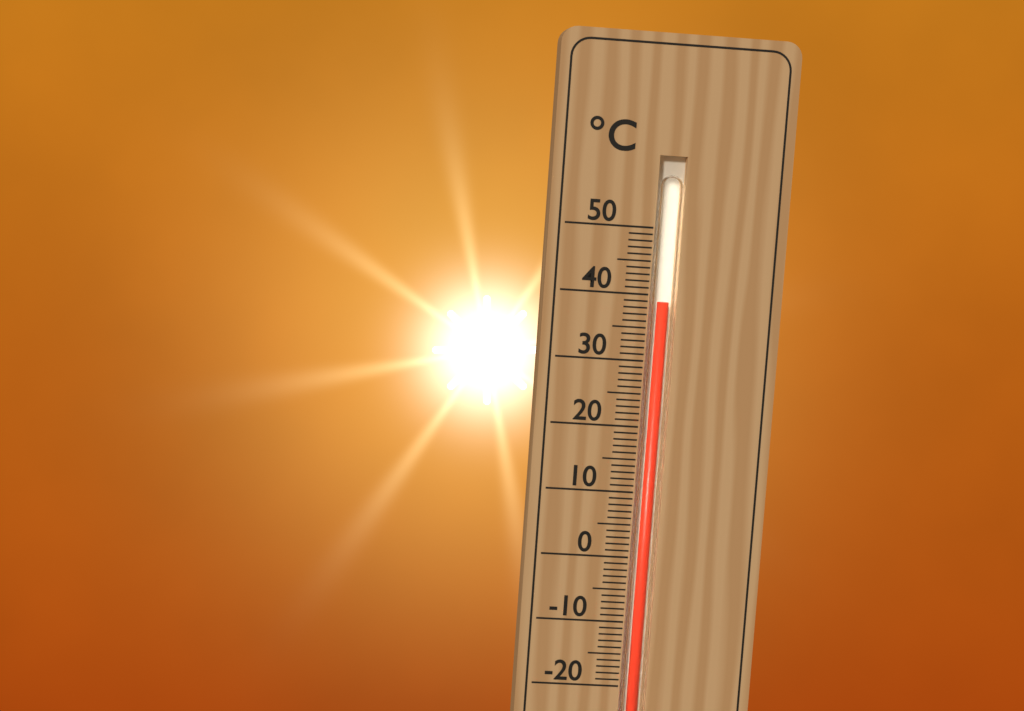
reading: 39 °C
